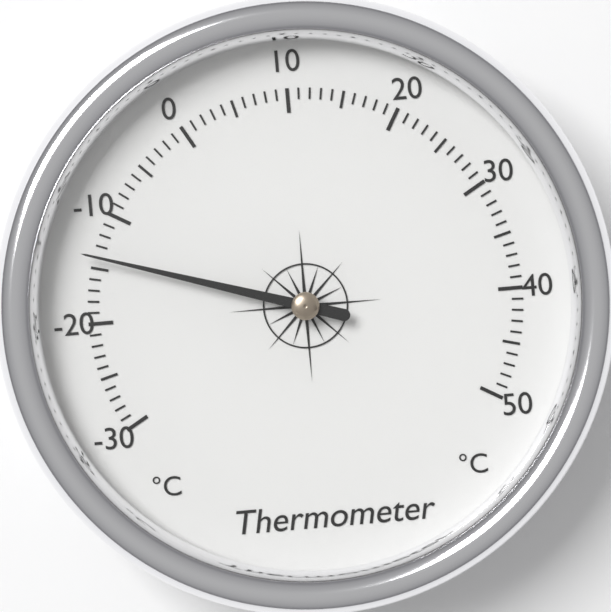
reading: -14 °C
